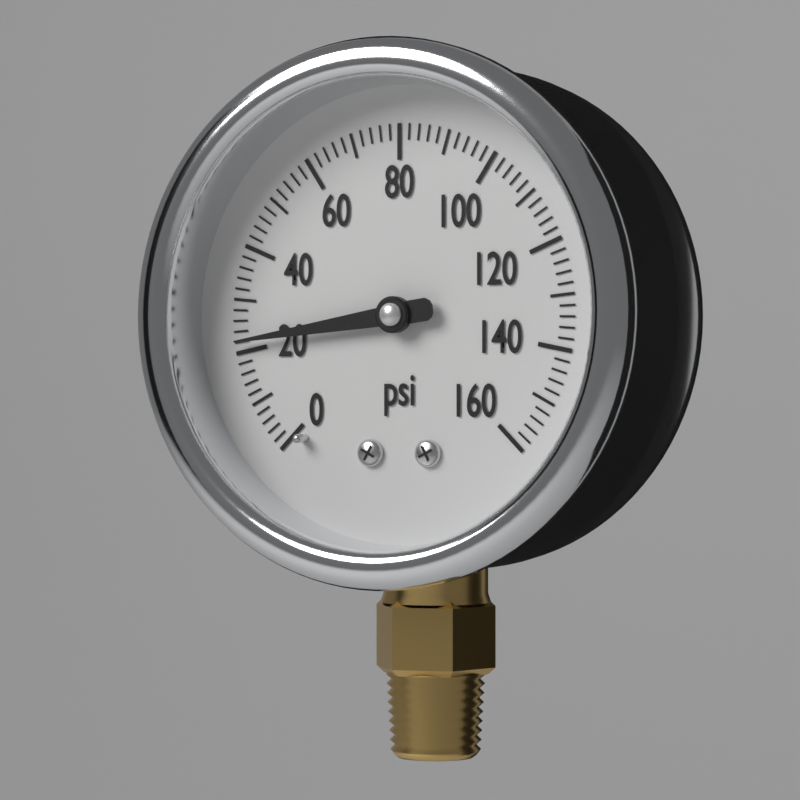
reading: 22 psi
